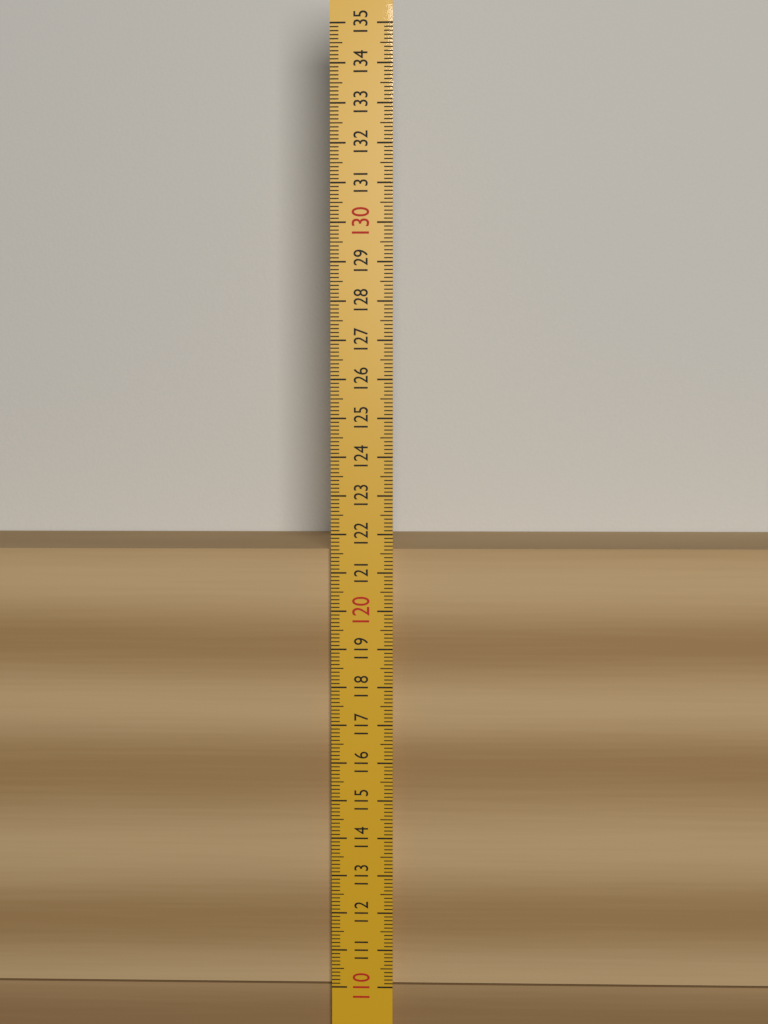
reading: 121.6 (no unit)
